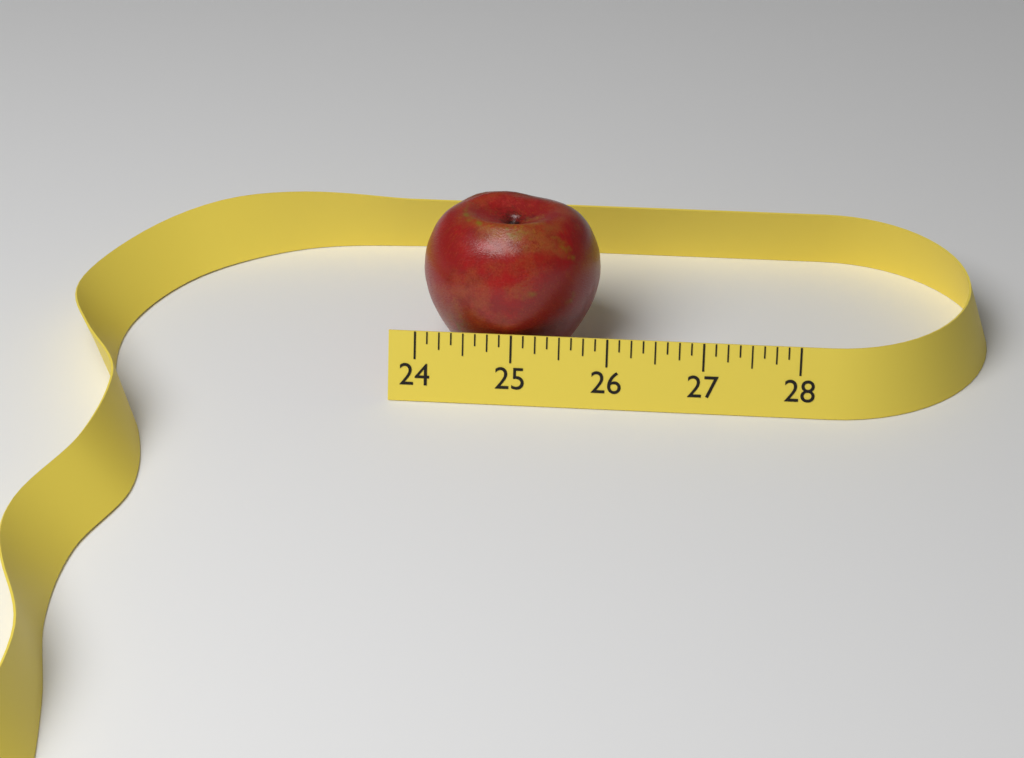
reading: 25.875 (no unit)
